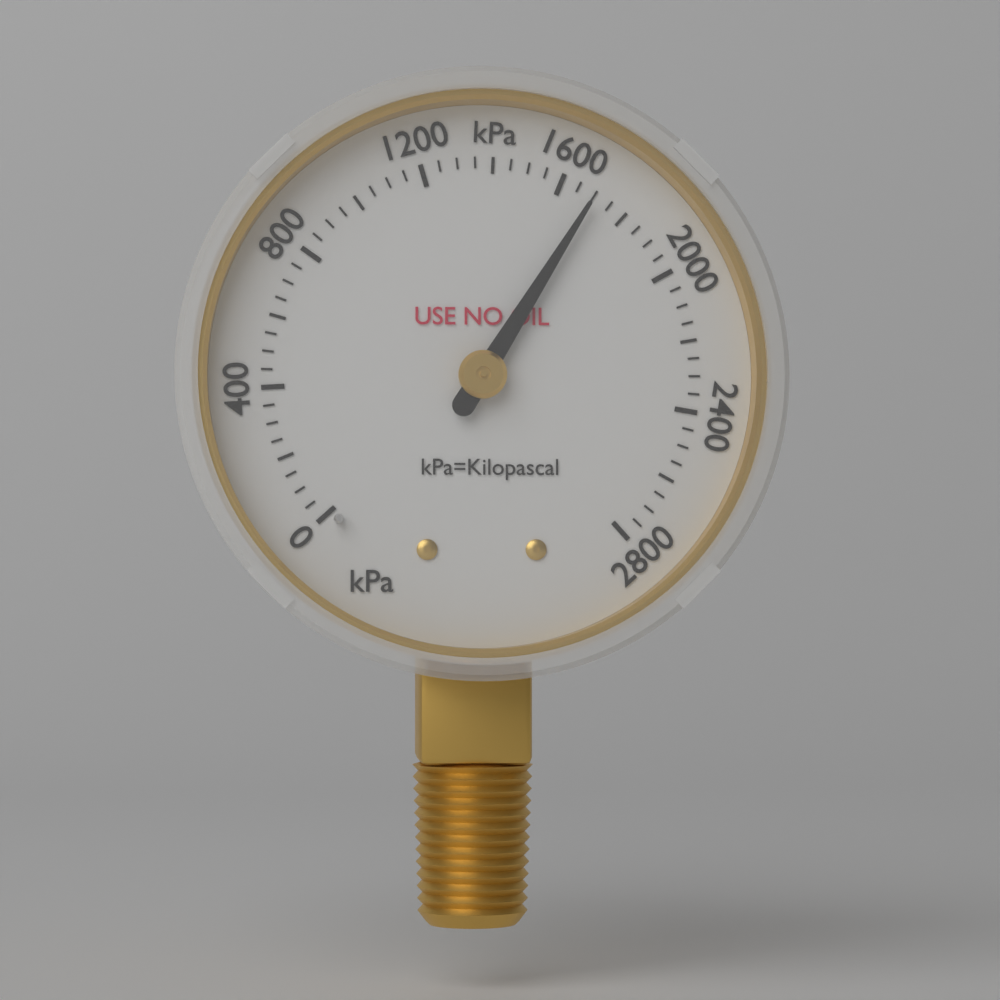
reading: 1700 kPa
